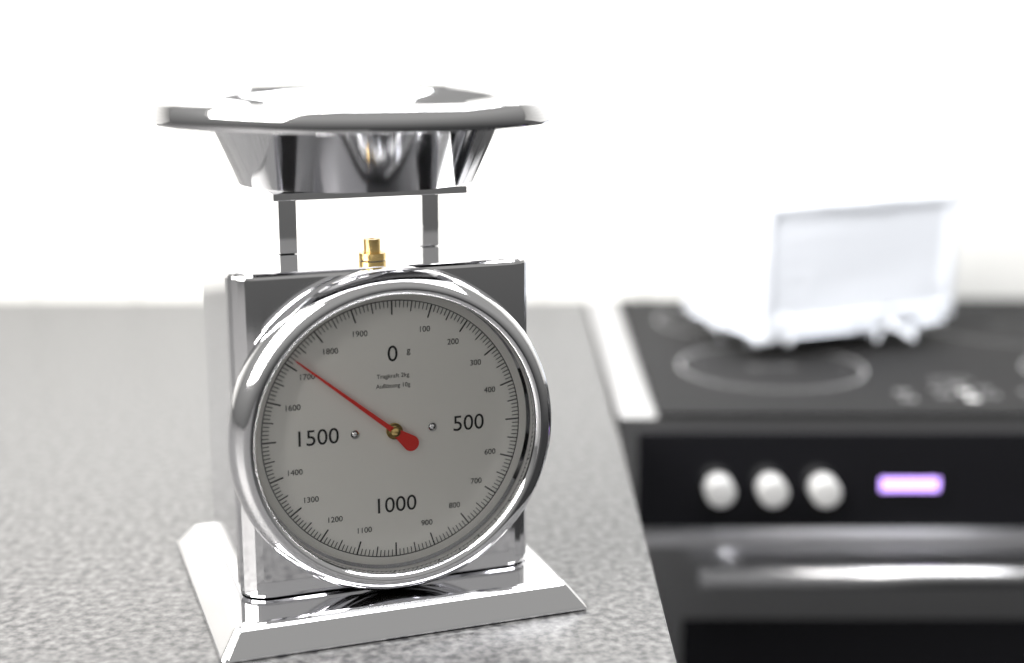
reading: 1720 g
